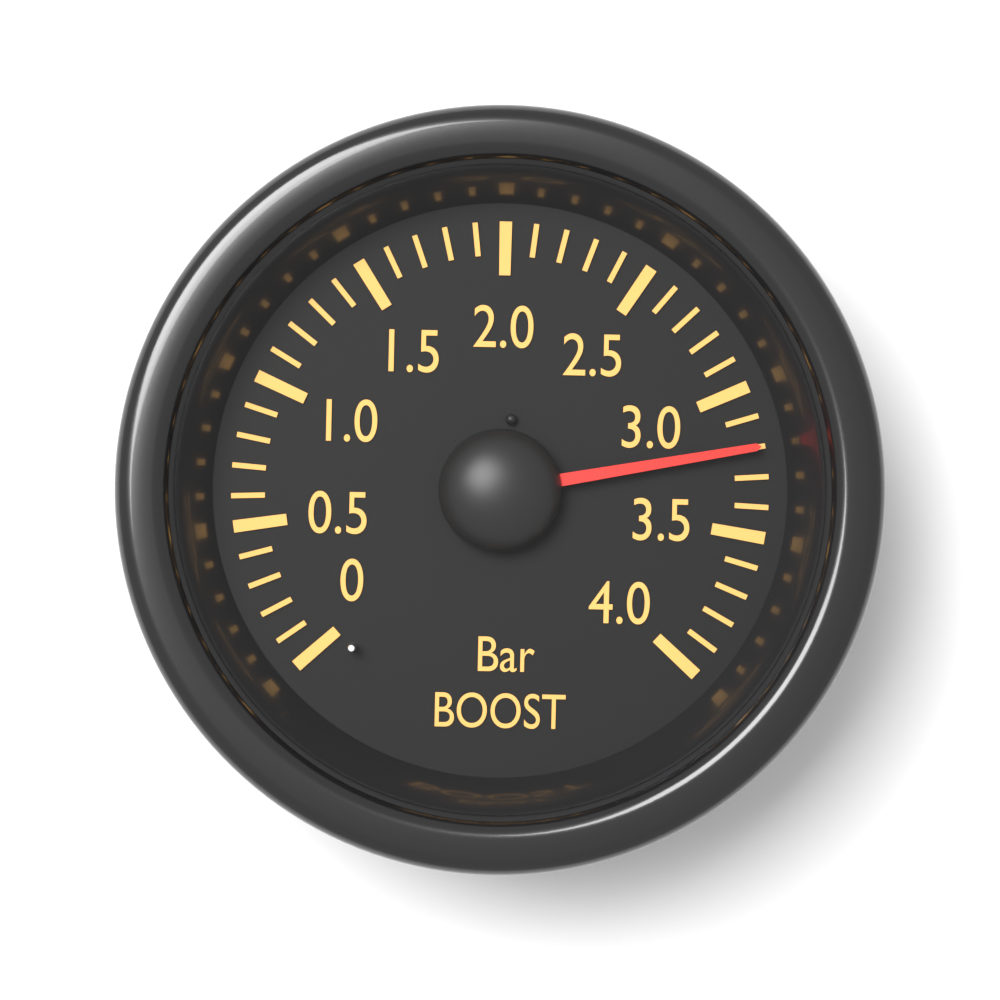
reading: 3.2 bar
